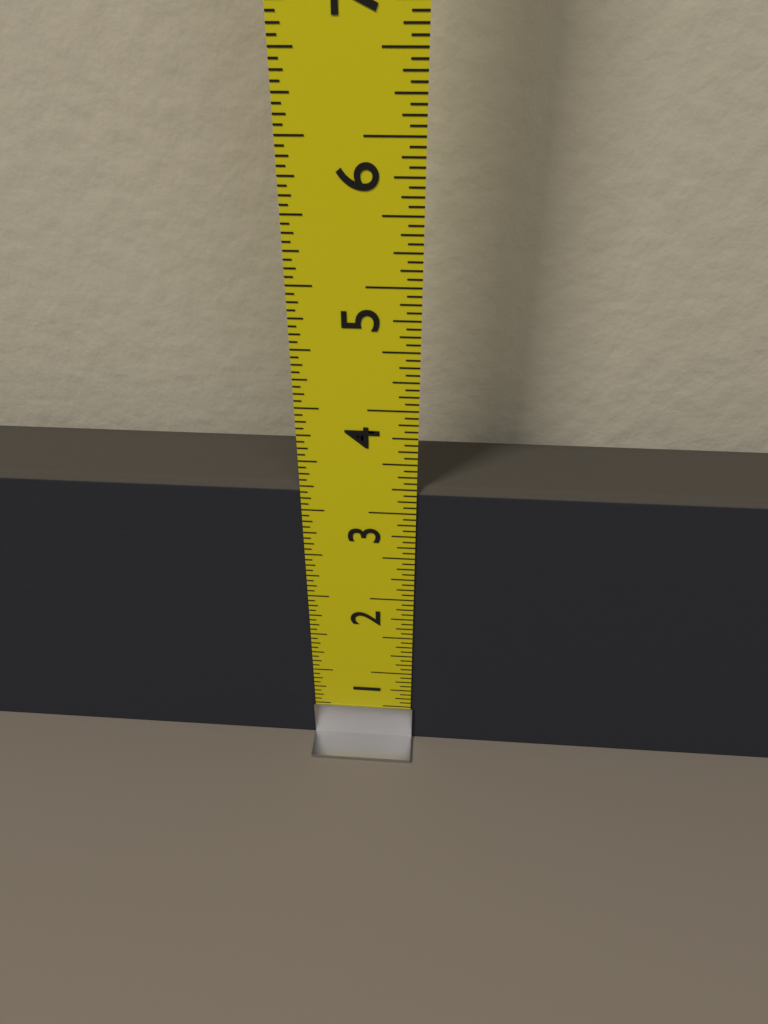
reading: 3.2500 in
